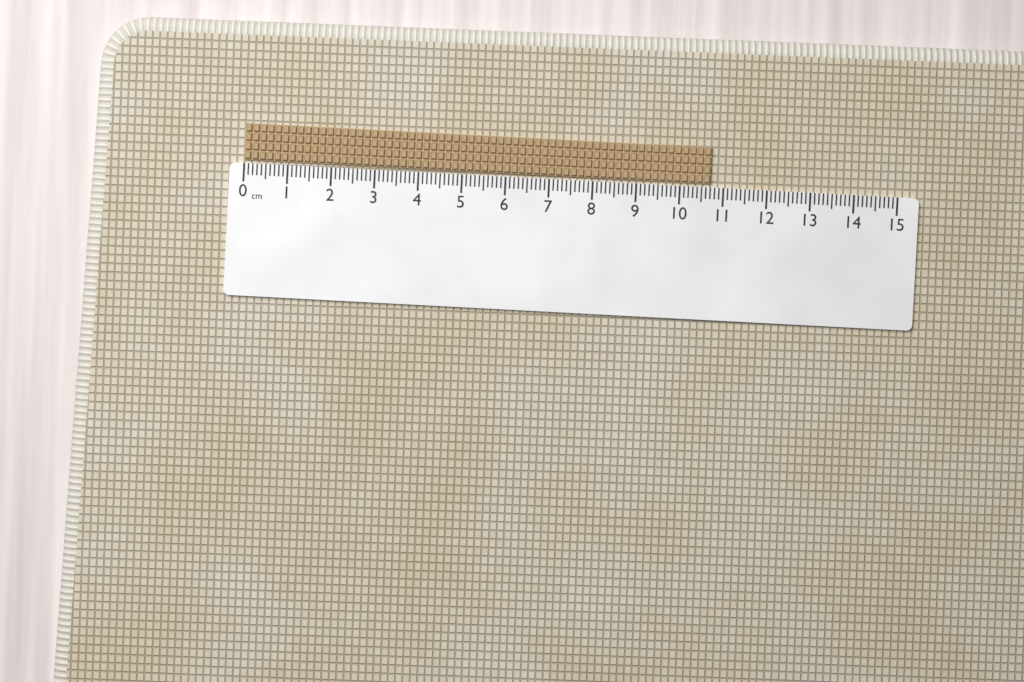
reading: 10.7 cm
